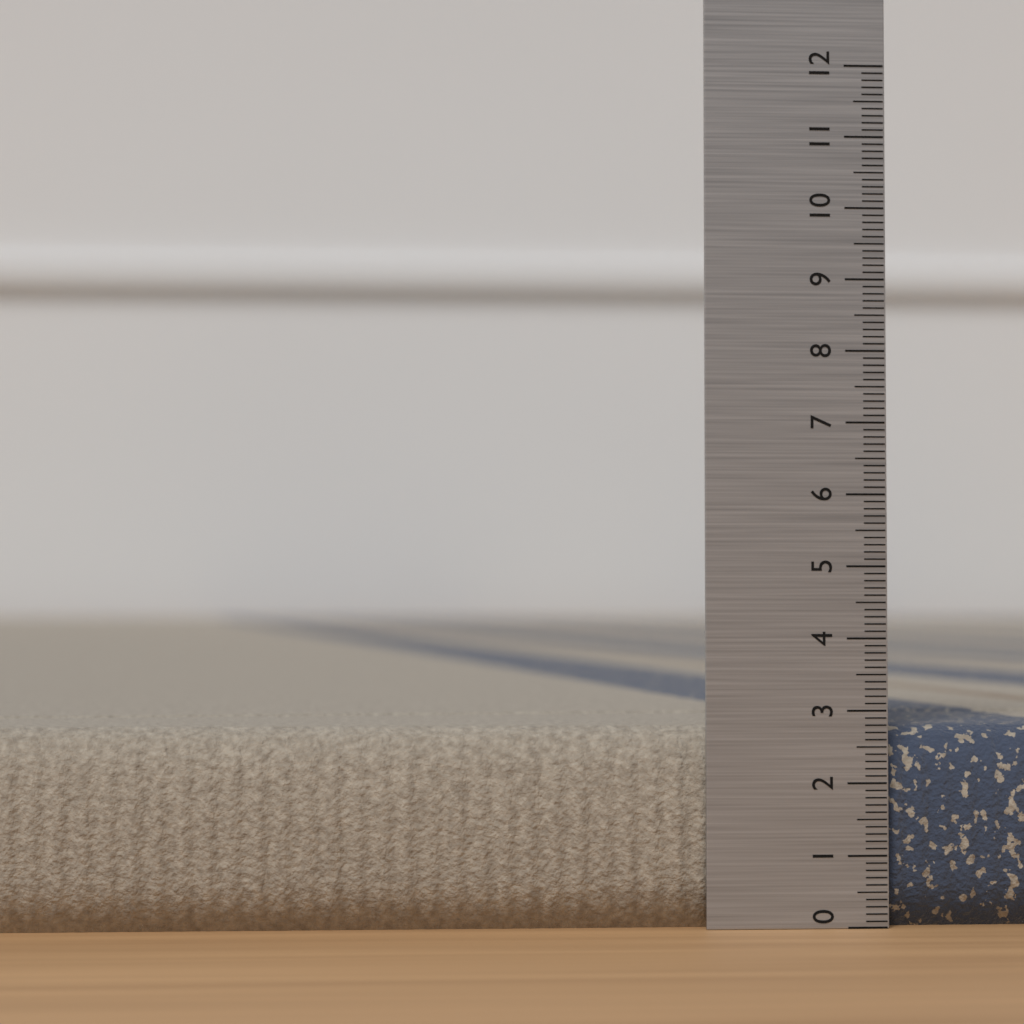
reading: 2.8 (no unit)
